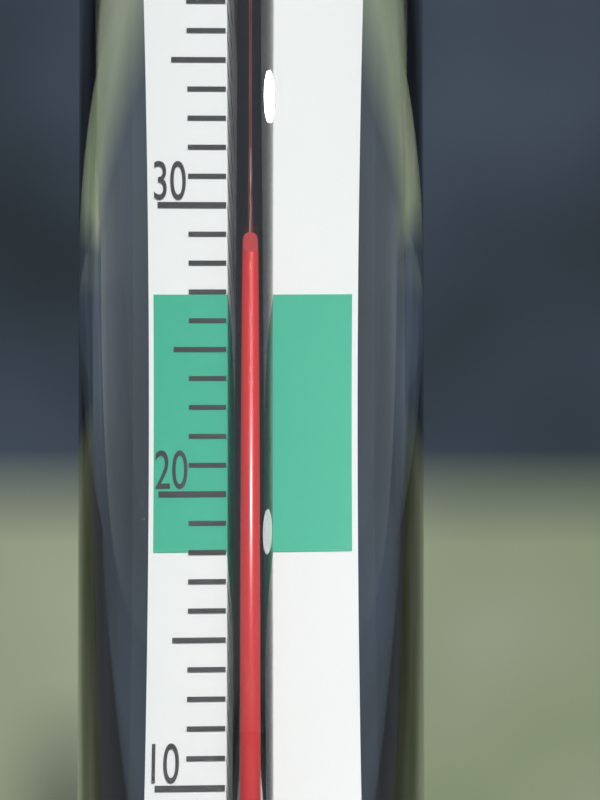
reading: 28 °C
